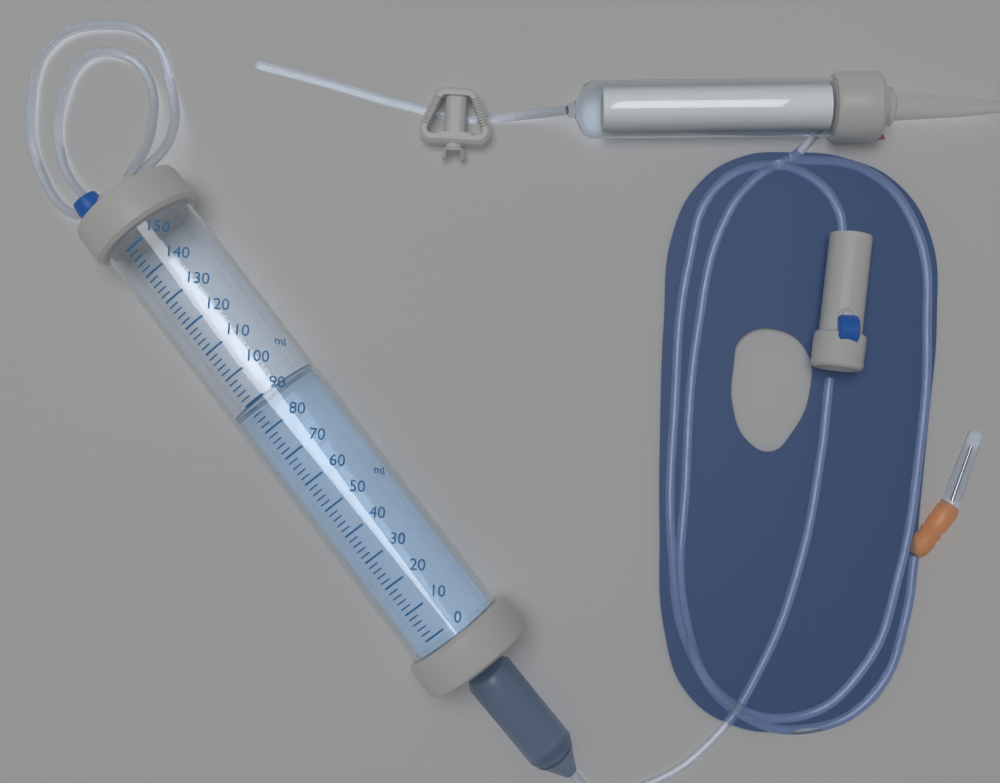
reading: 90 ml
